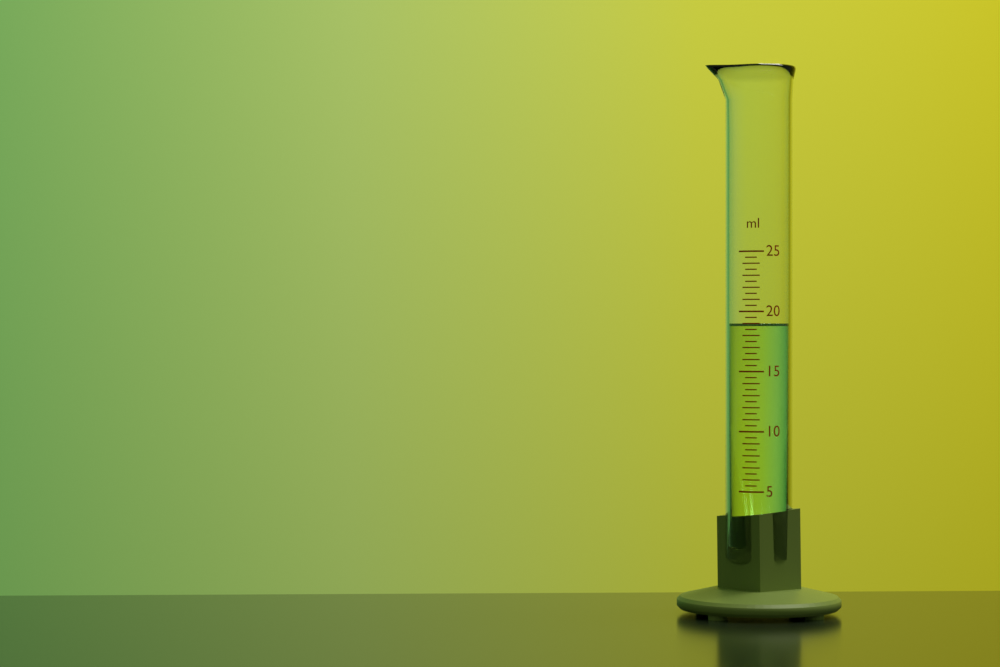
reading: 19.0 ml
